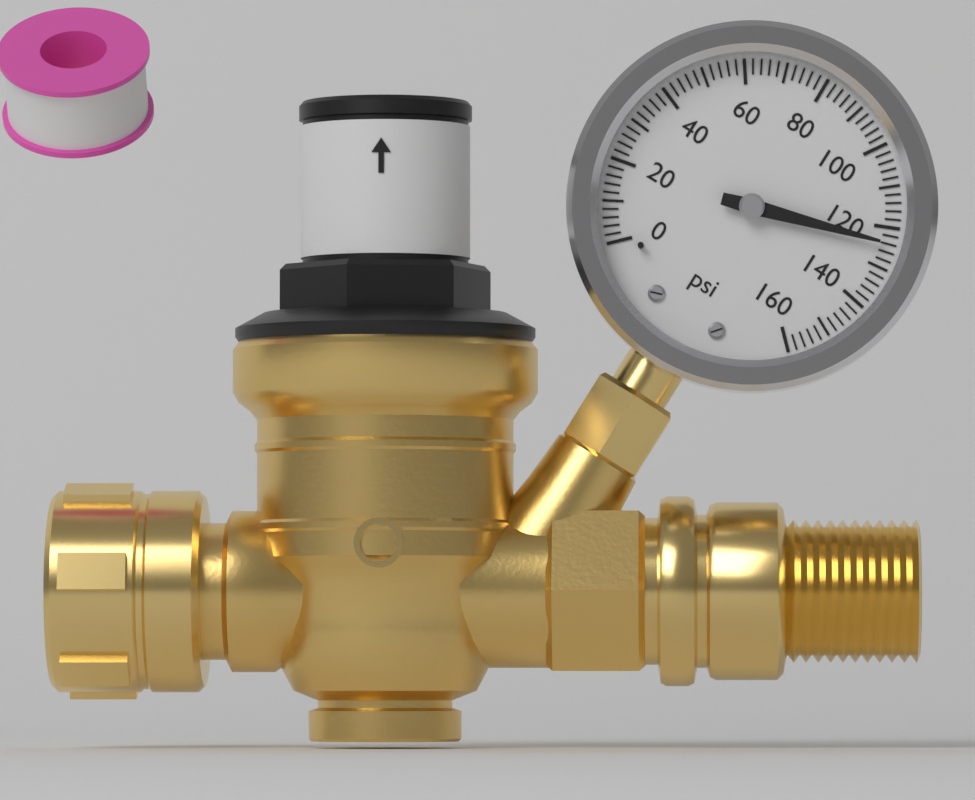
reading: 124 psi
